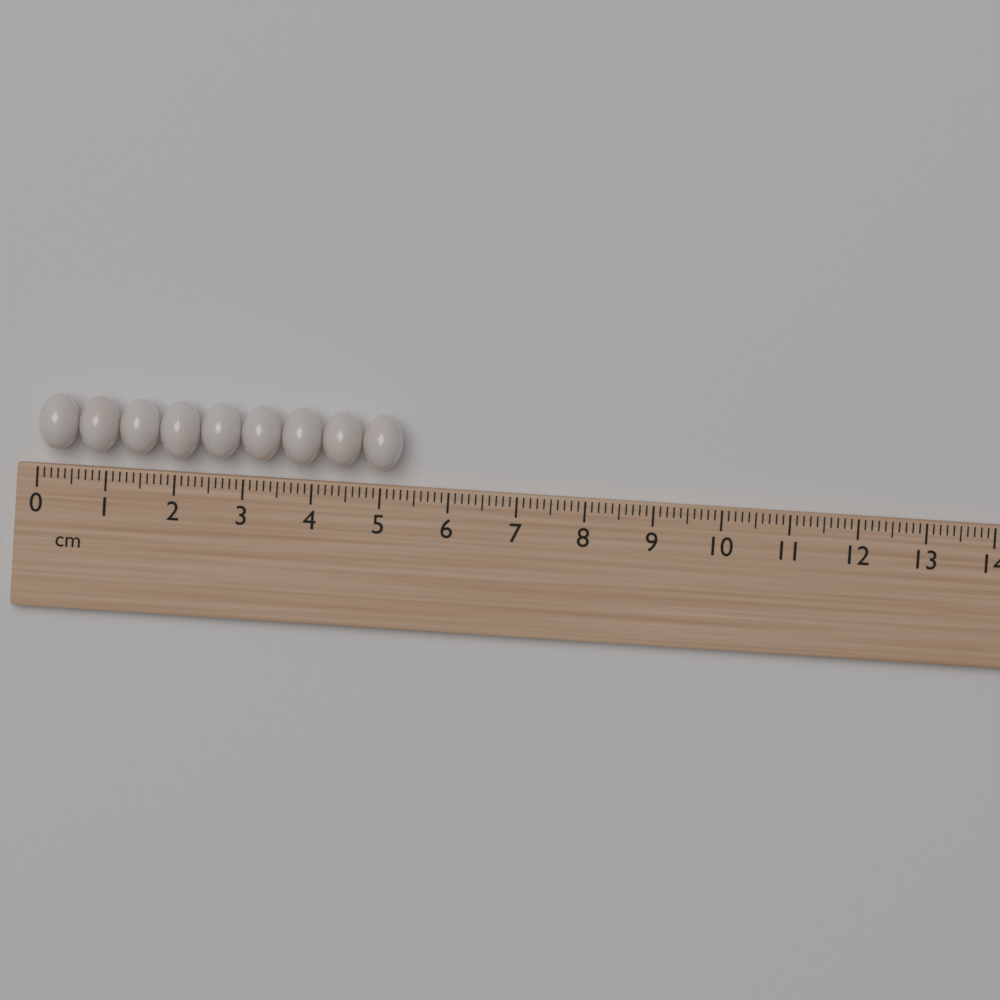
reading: 5.3 cm
